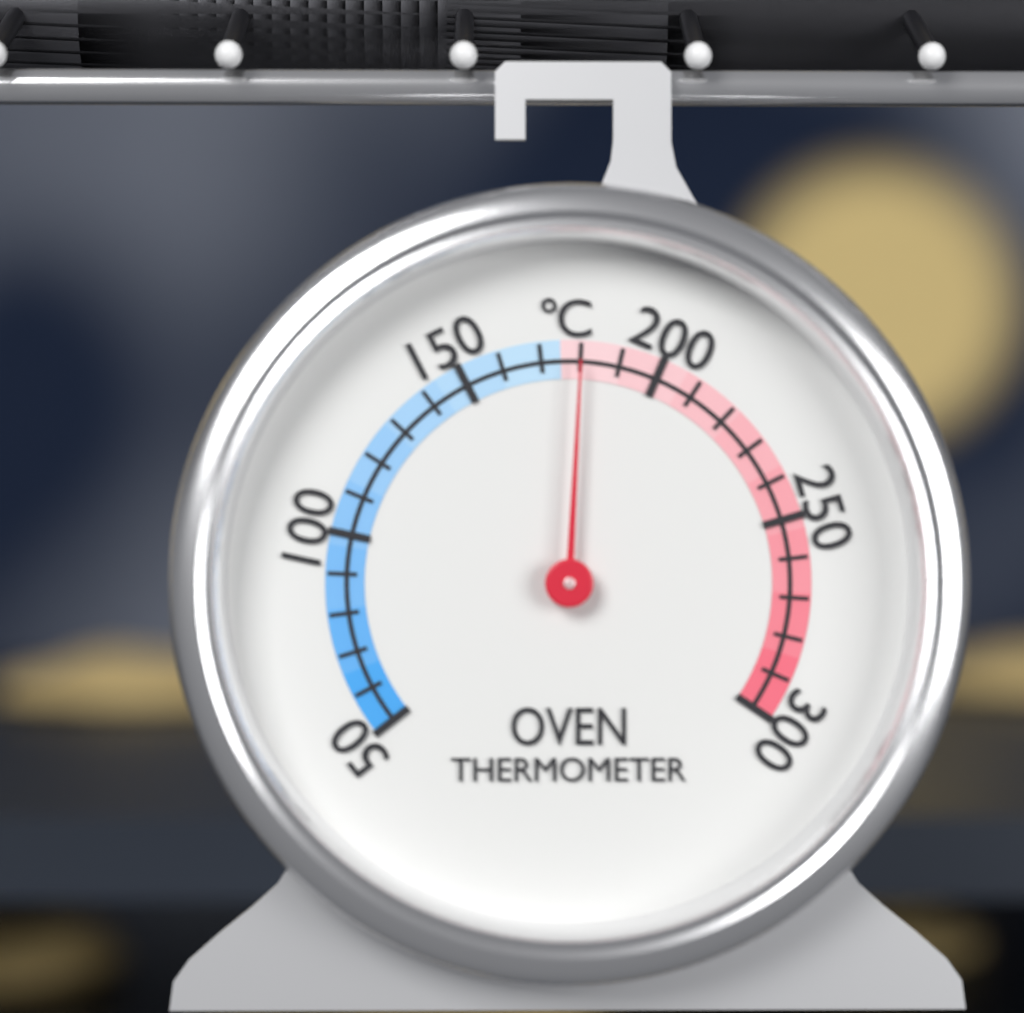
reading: 180 °C
